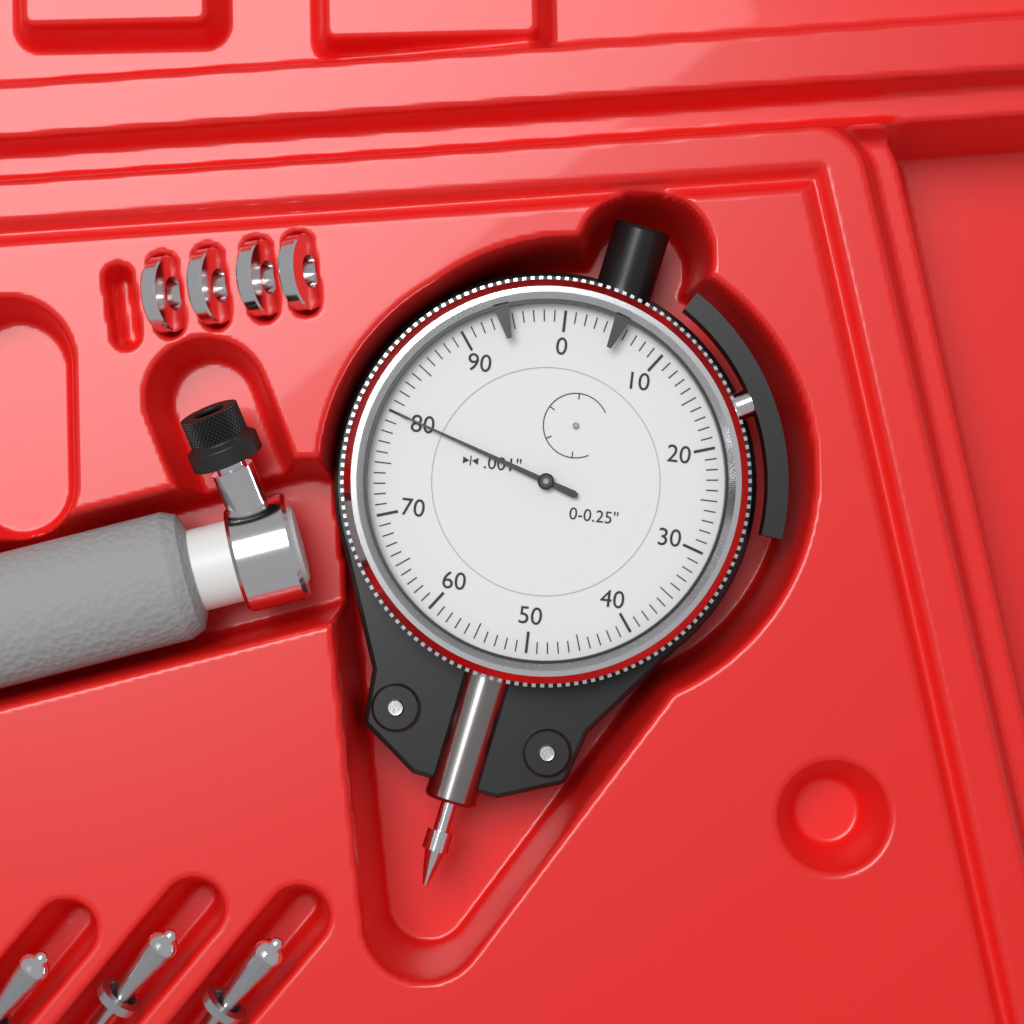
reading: 0.080 in
